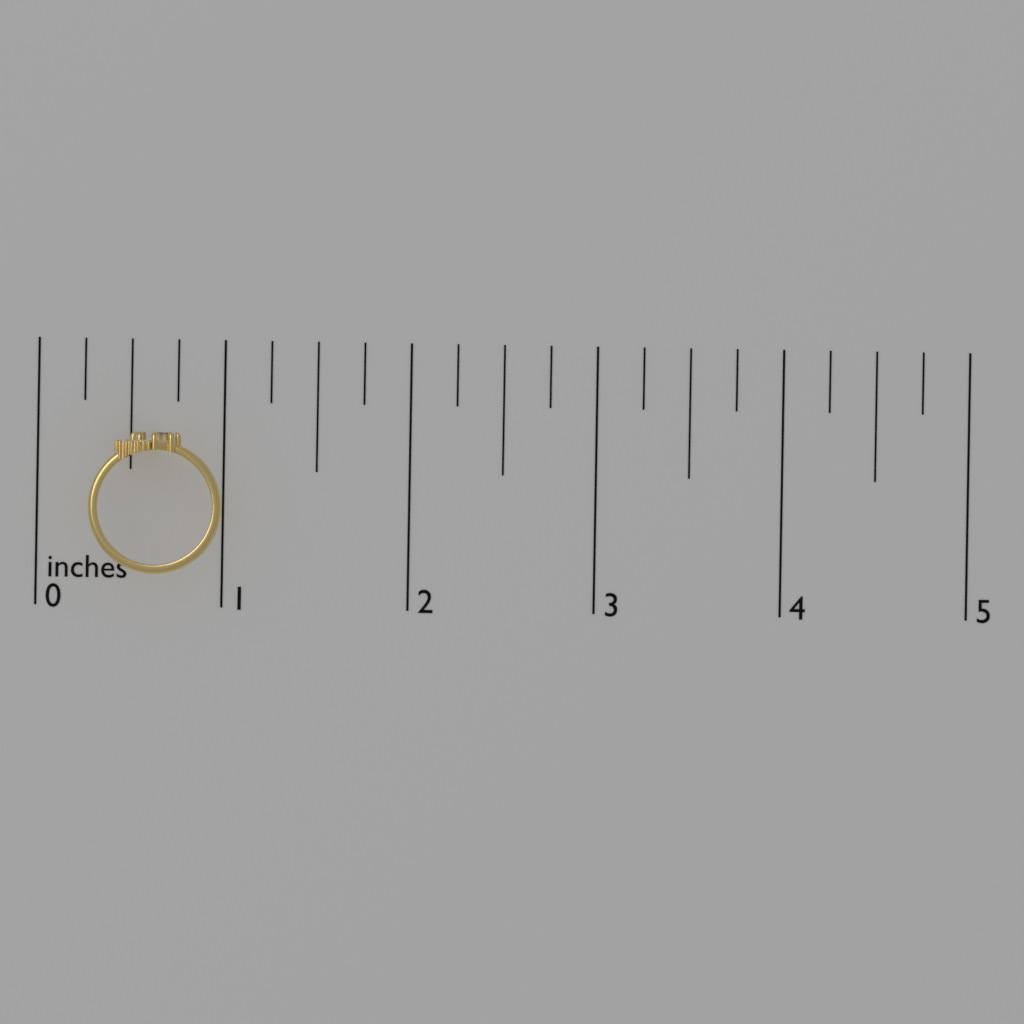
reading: 1.00 inches
